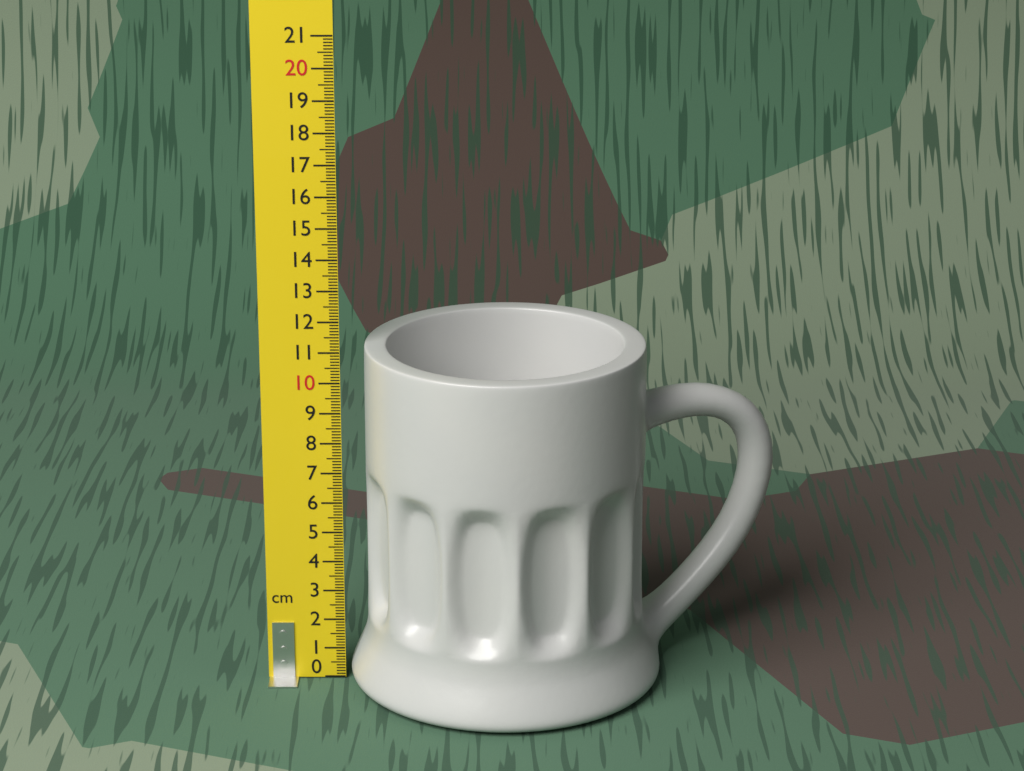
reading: 11.2 cm
